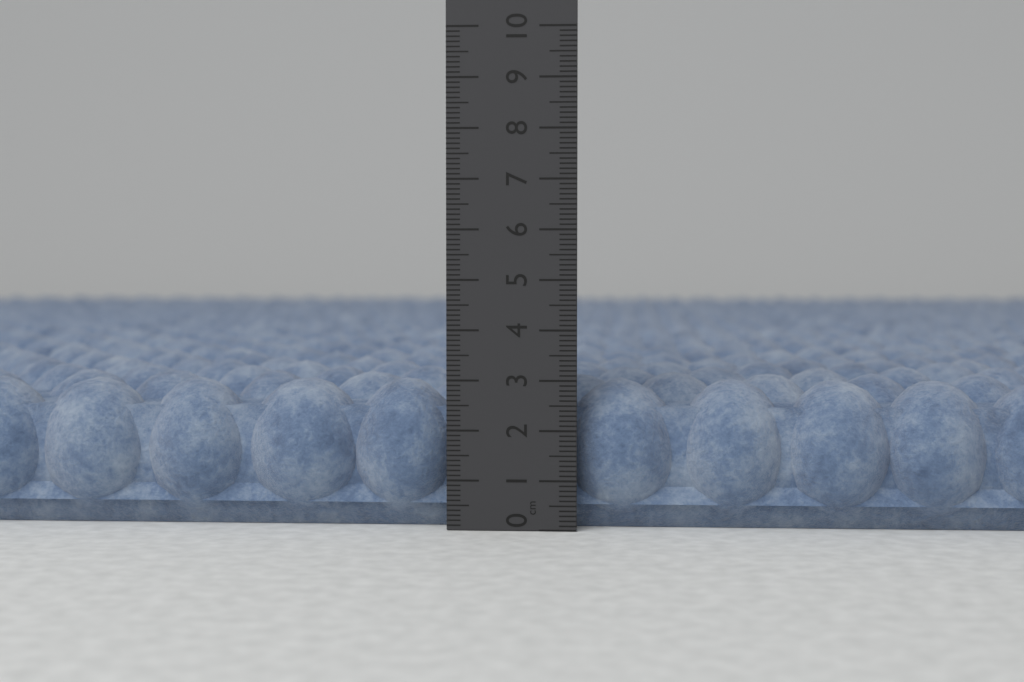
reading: 3.0 cm
